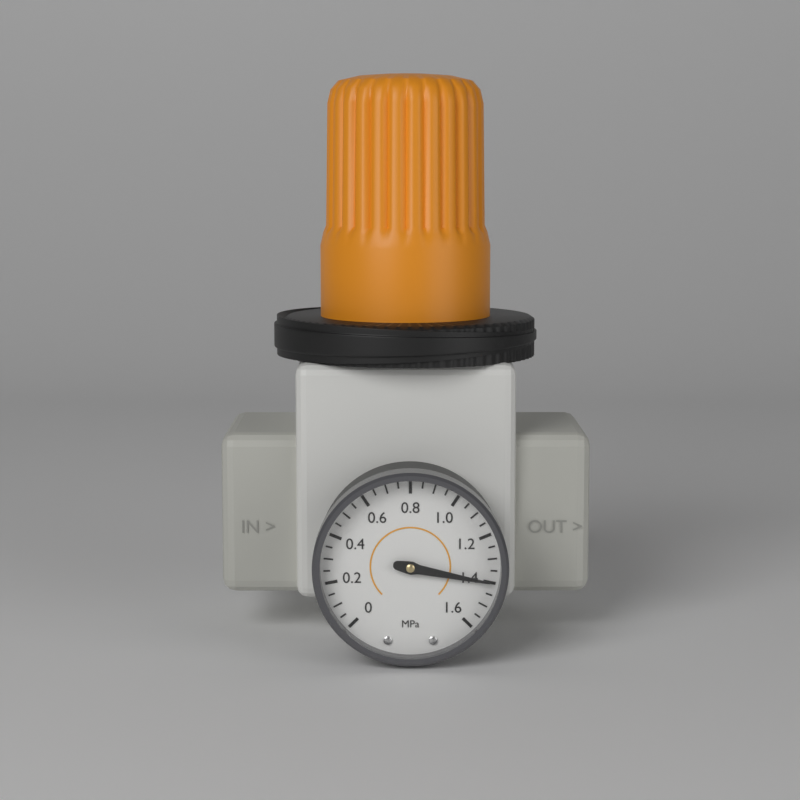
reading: 1.40 MPa
